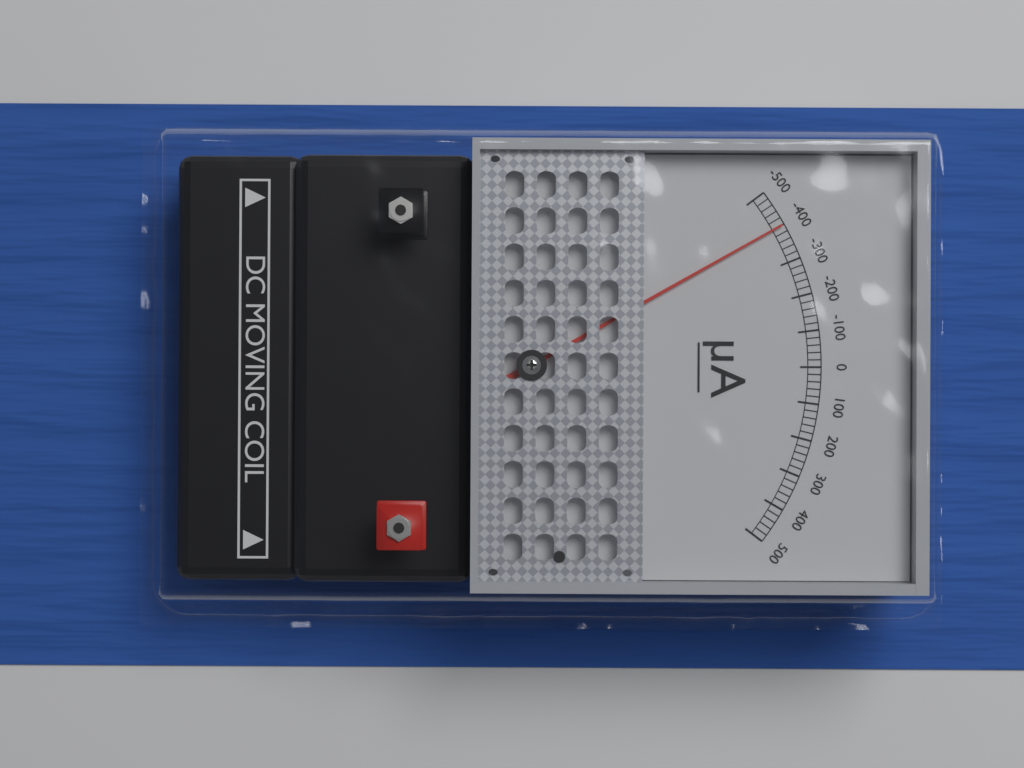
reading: -400 µA
